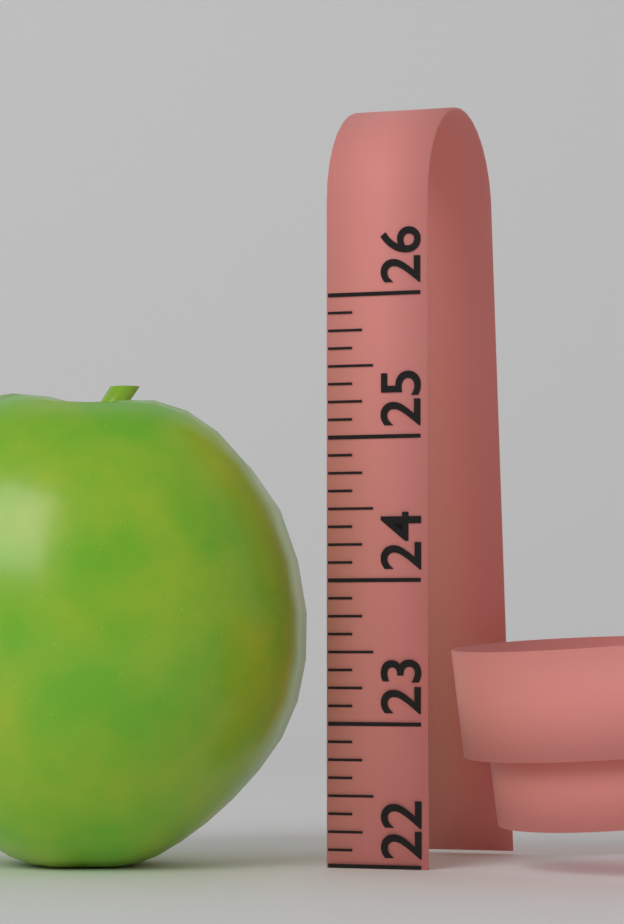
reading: 25.375 (no unit)
